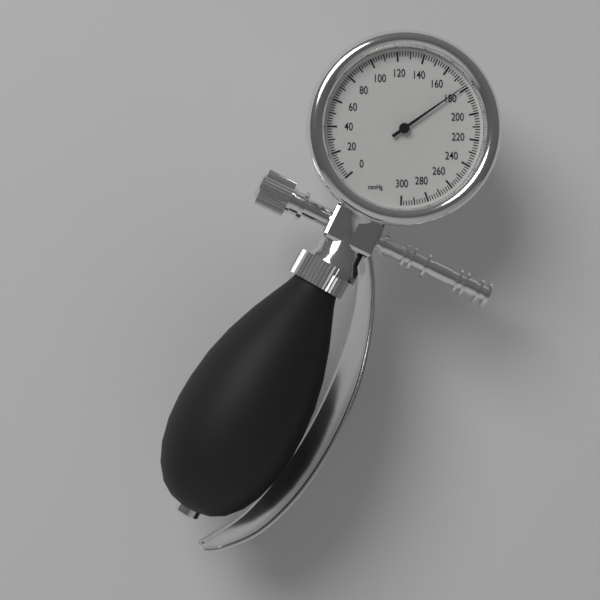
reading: 178 mmHg
